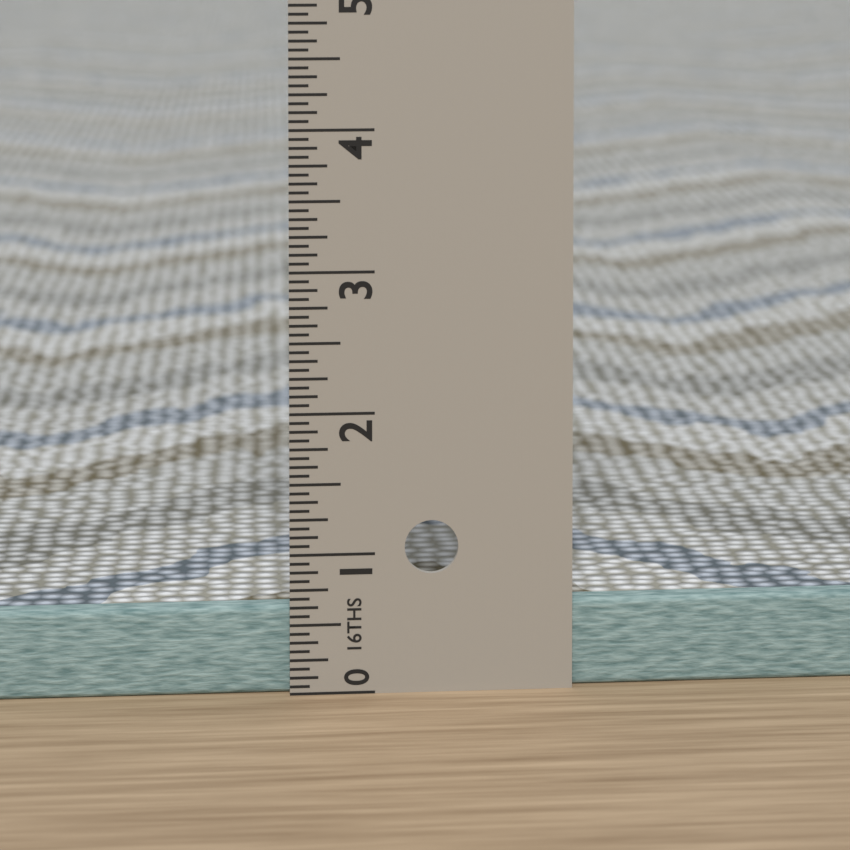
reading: 0.6250 in
